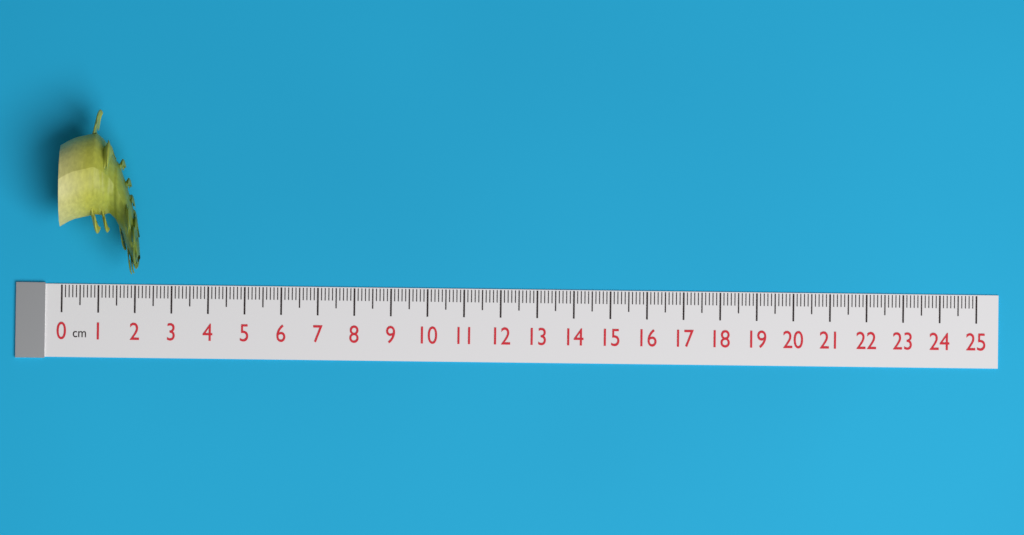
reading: 2.2 cm
